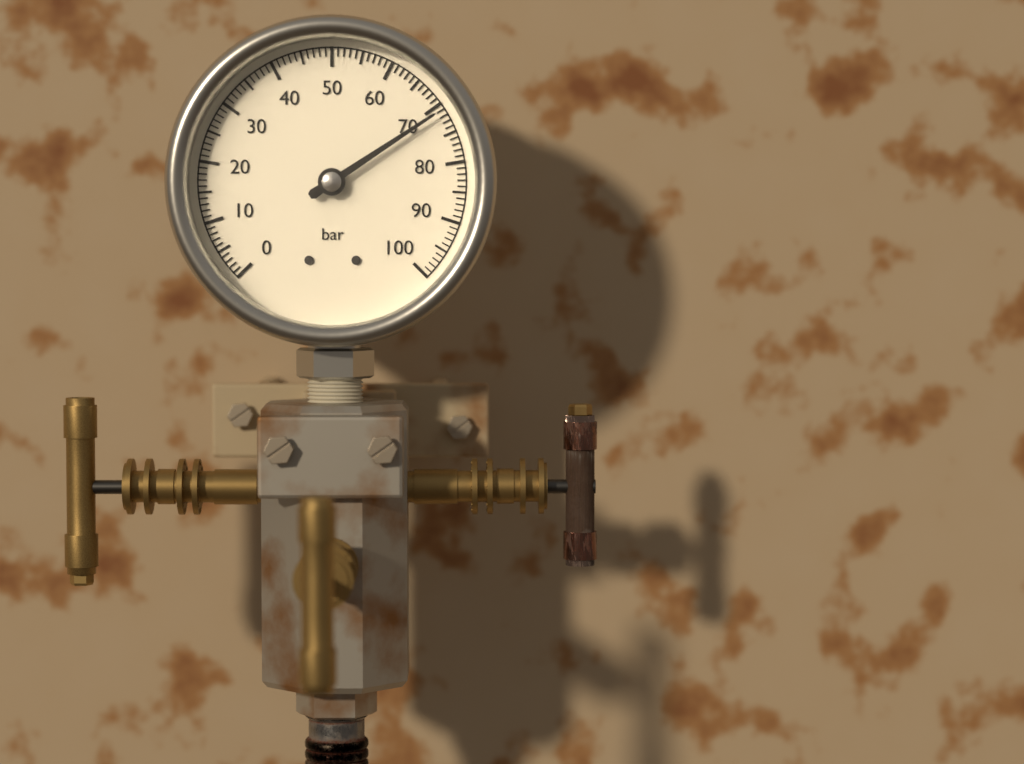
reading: 71 bar
